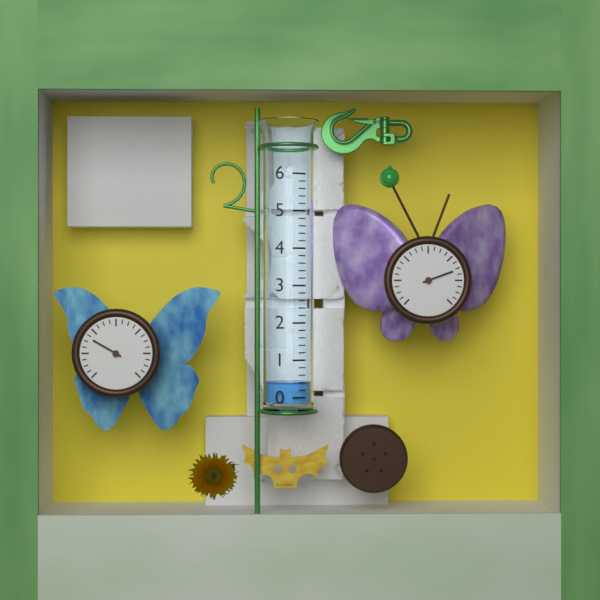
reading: 0.4 (no unit)
